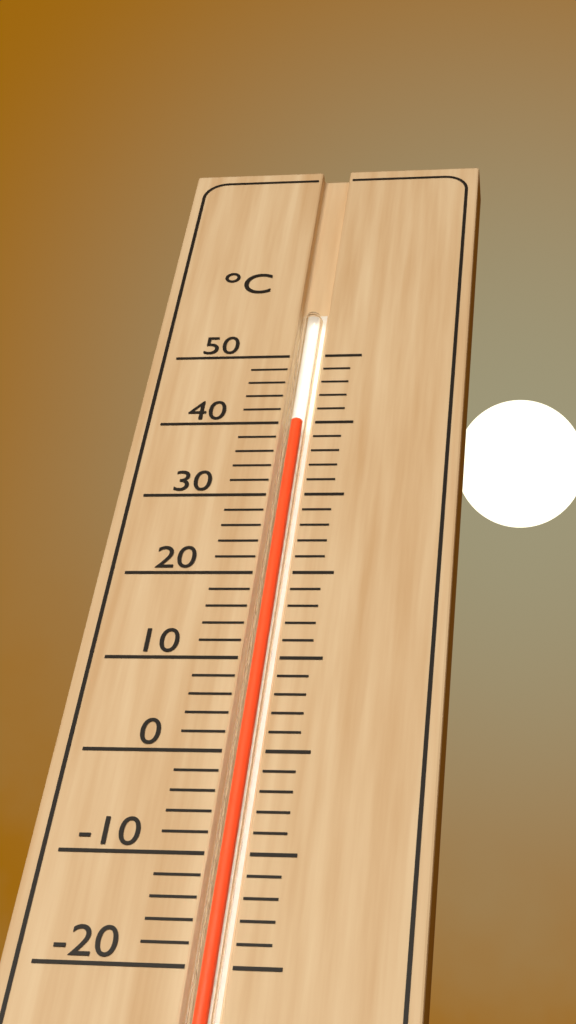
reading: 40 °C
